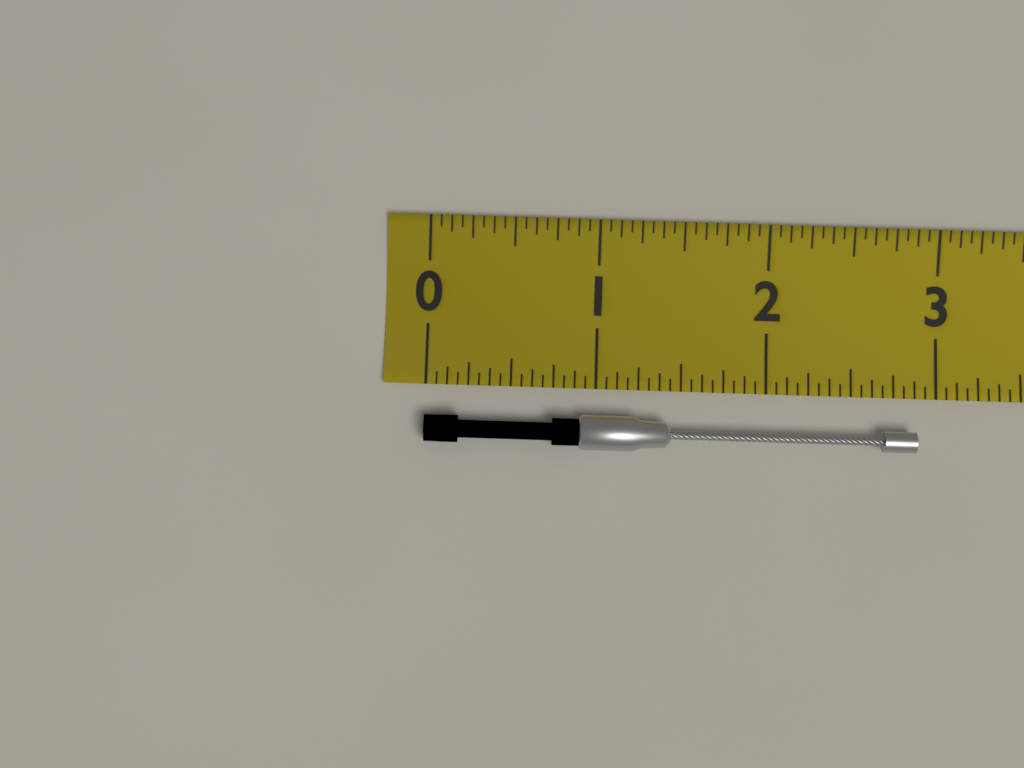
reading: 2.8750 (no unit)
